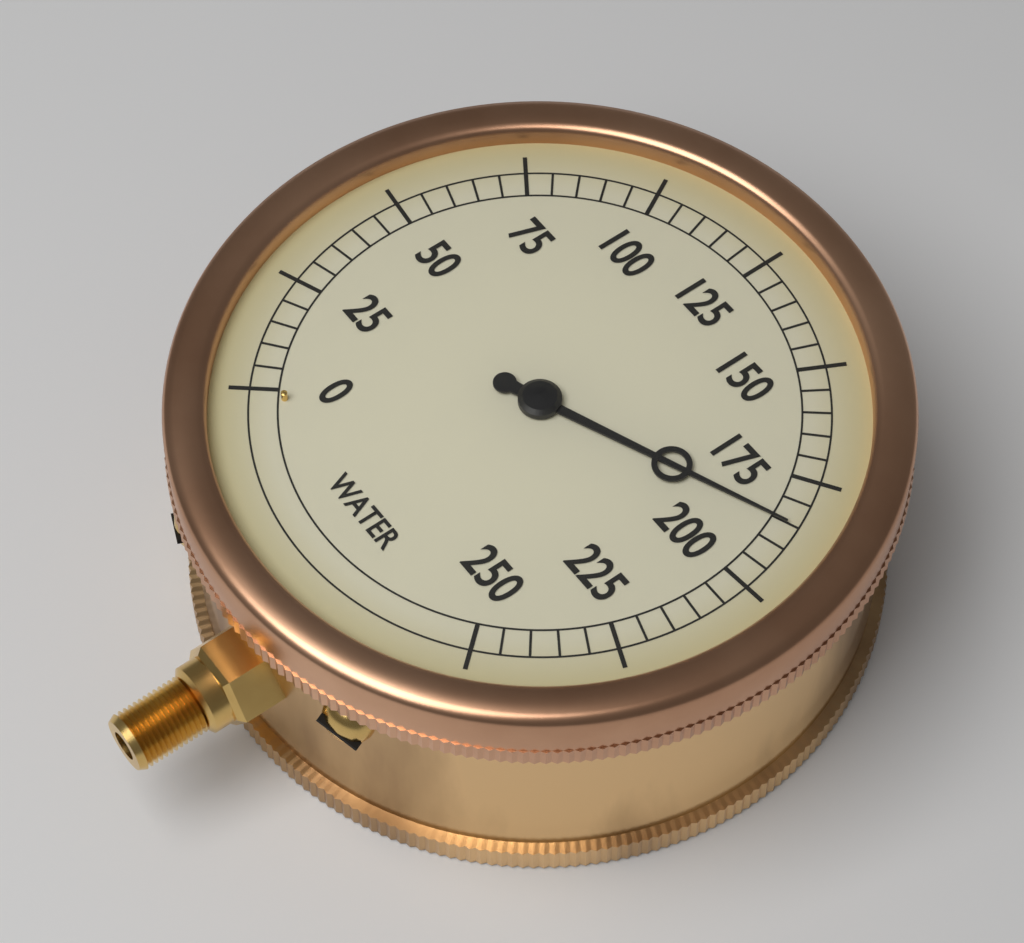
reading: 185 (no unit)
